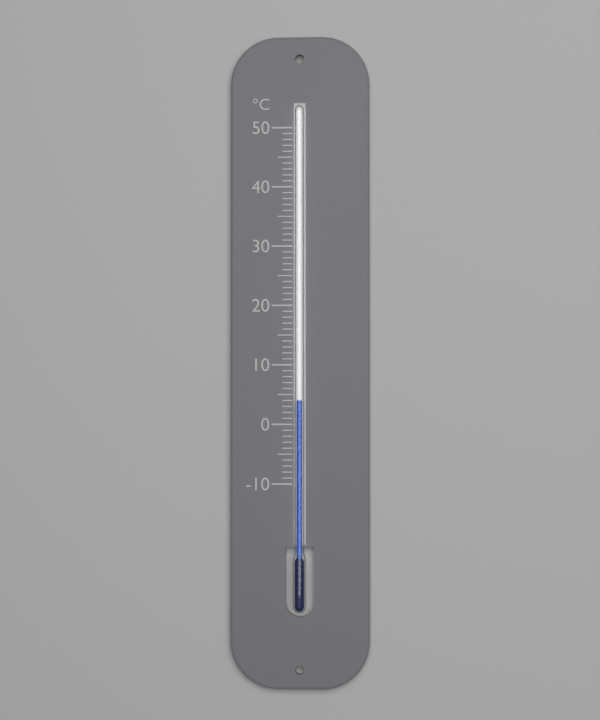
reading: 4 °C
